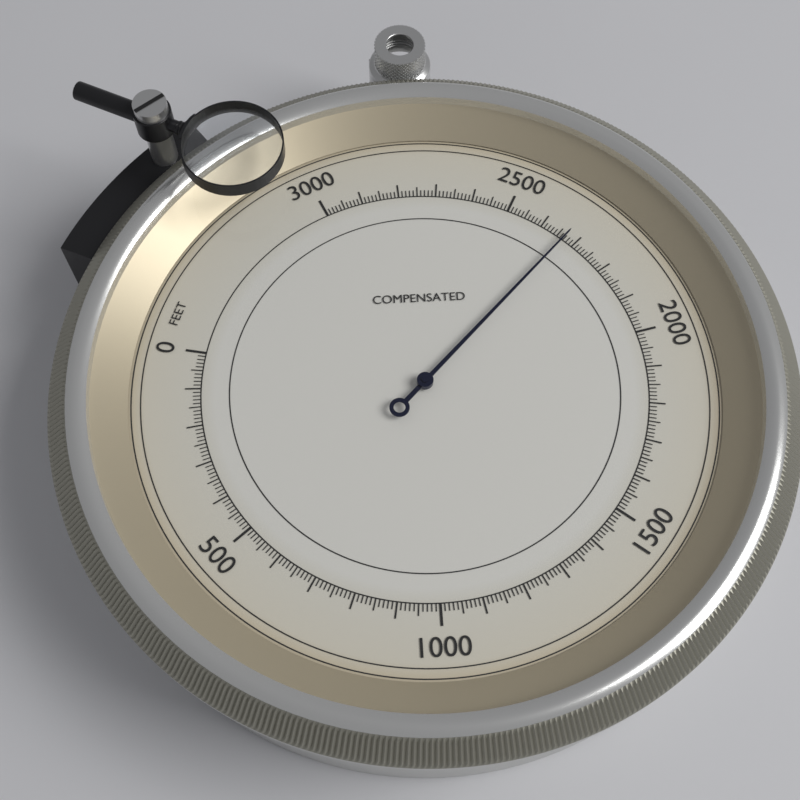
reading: 2330 feet
